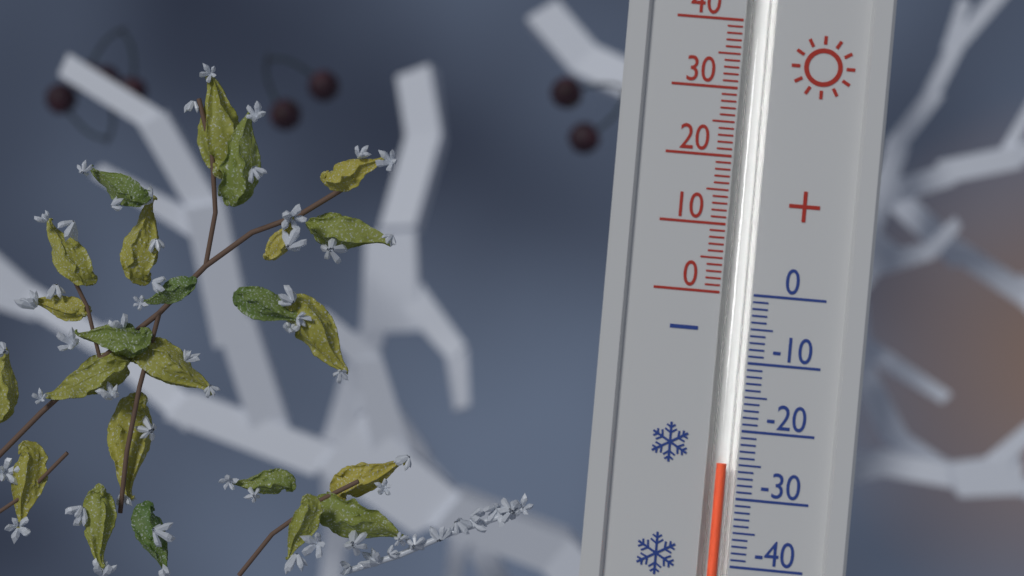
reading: -25 (no unit)
